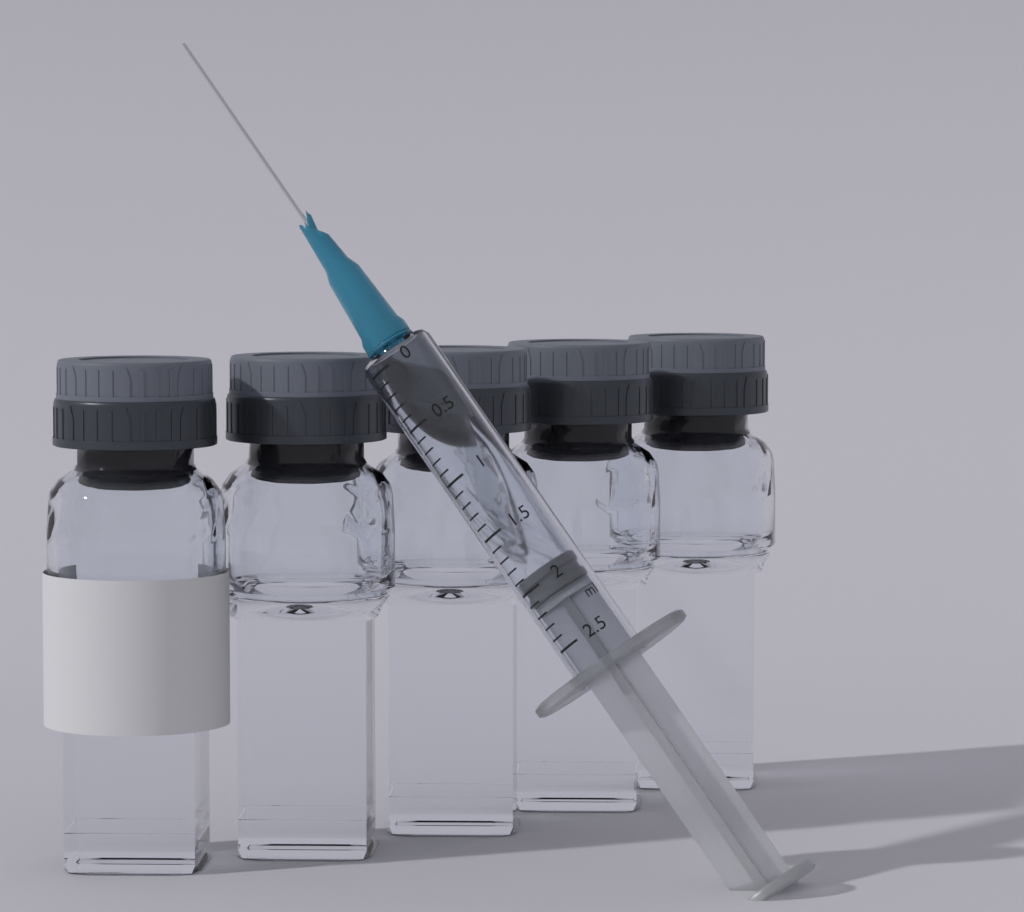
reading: 1.9 ml
